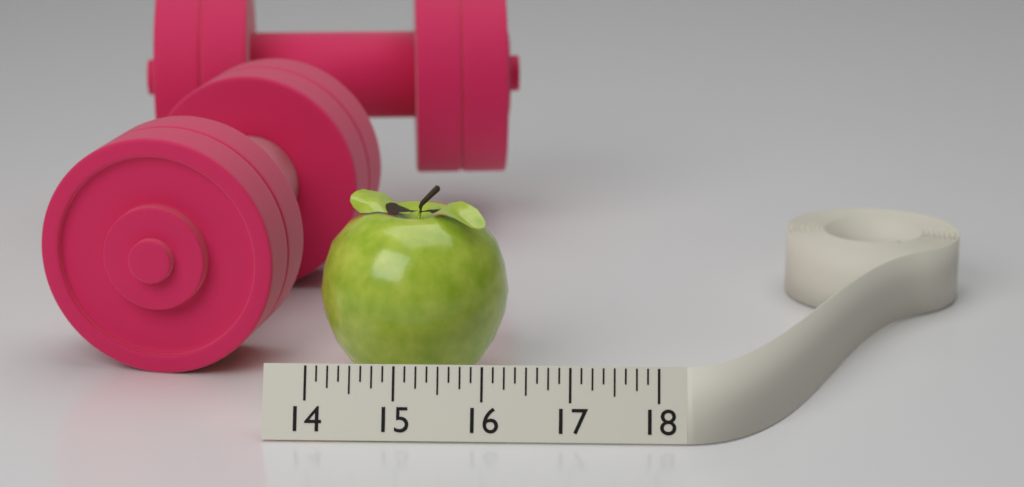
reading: 16.250 (no unit)
